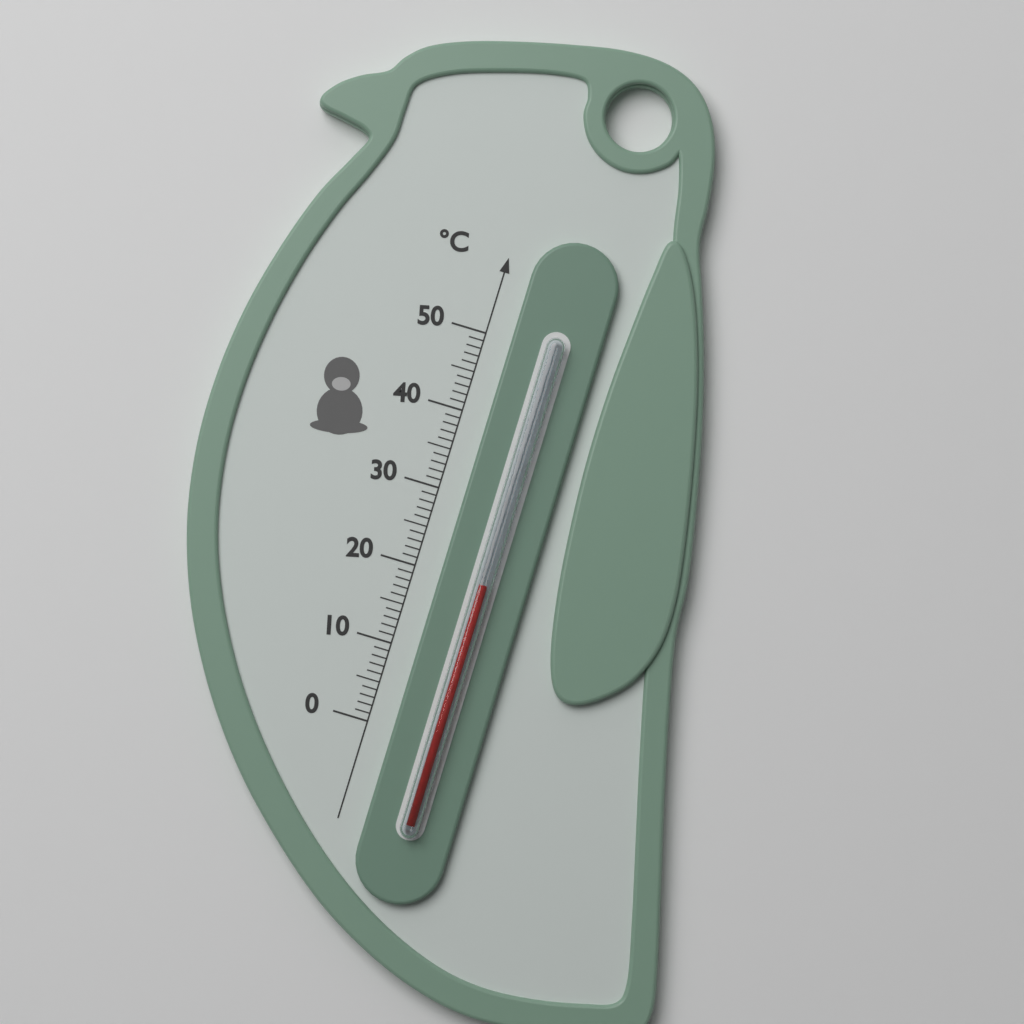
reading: 20 °C
